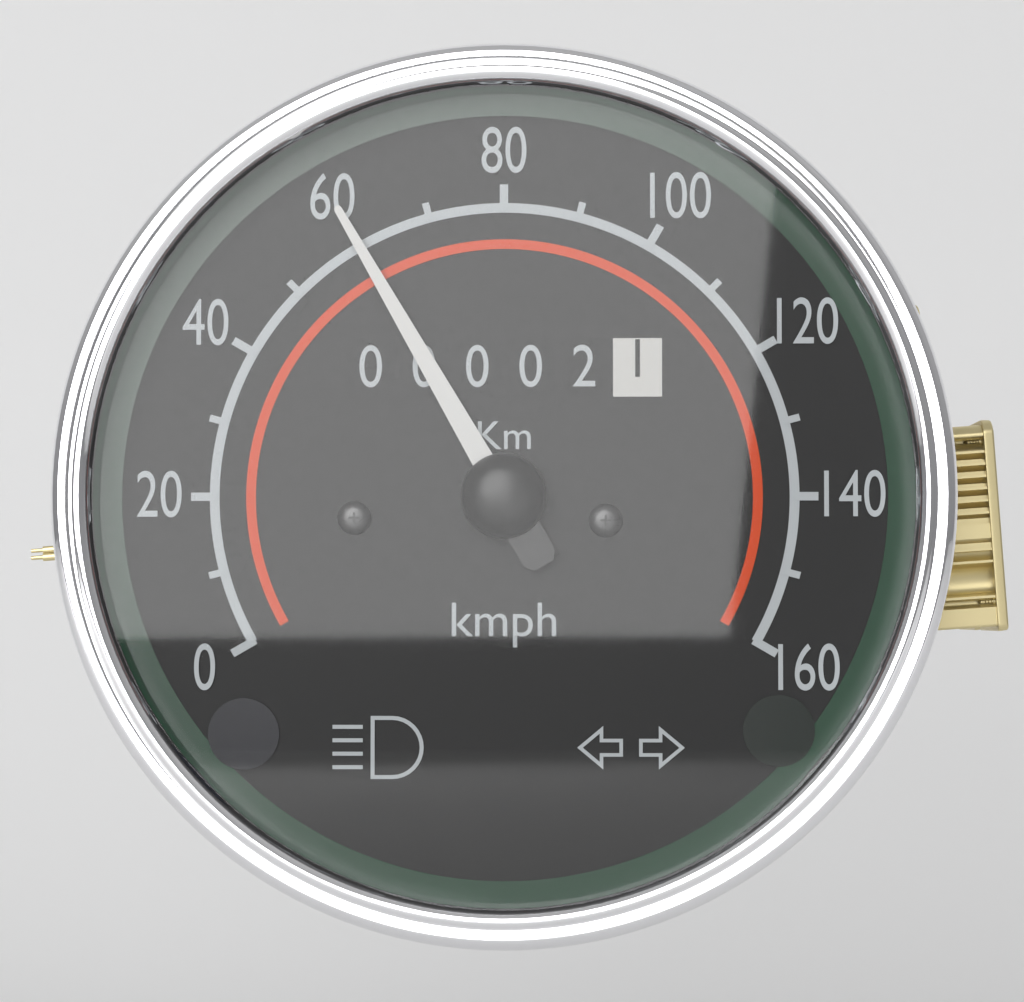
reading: 60 kmph
